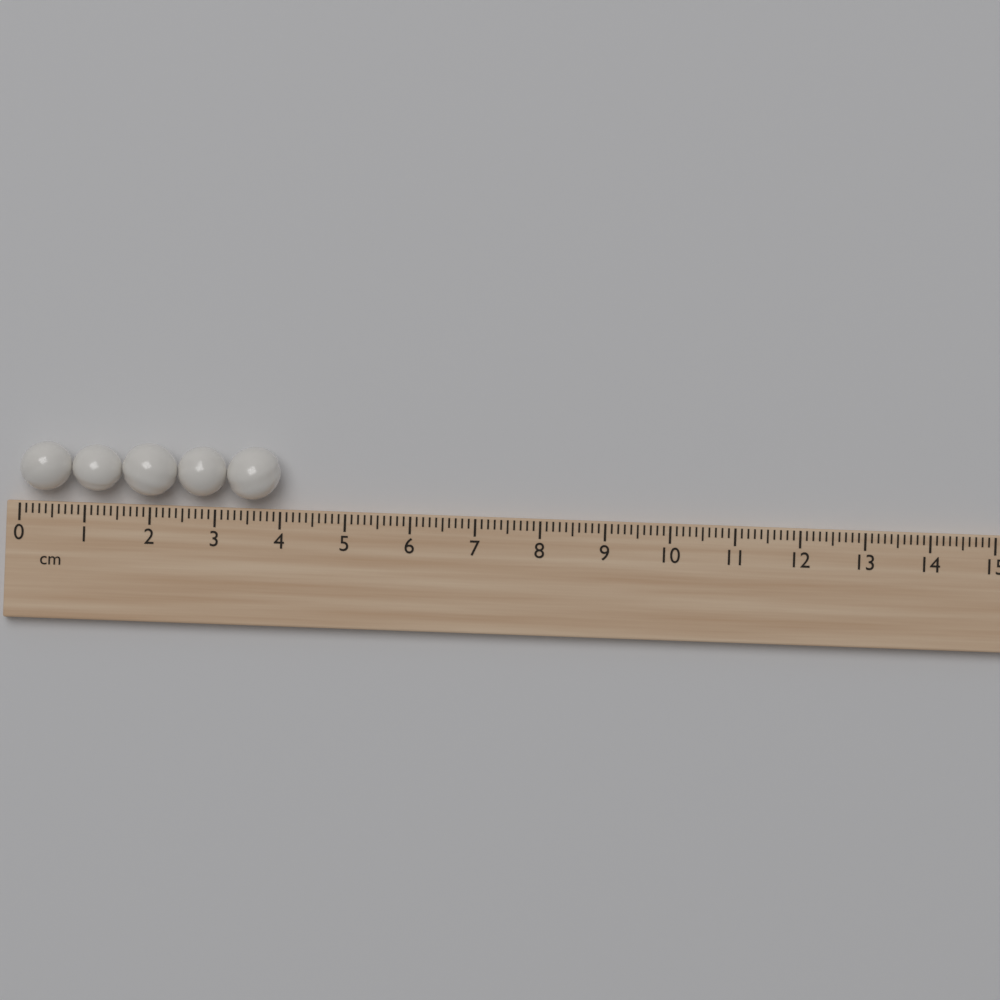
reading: 4.0 cm
